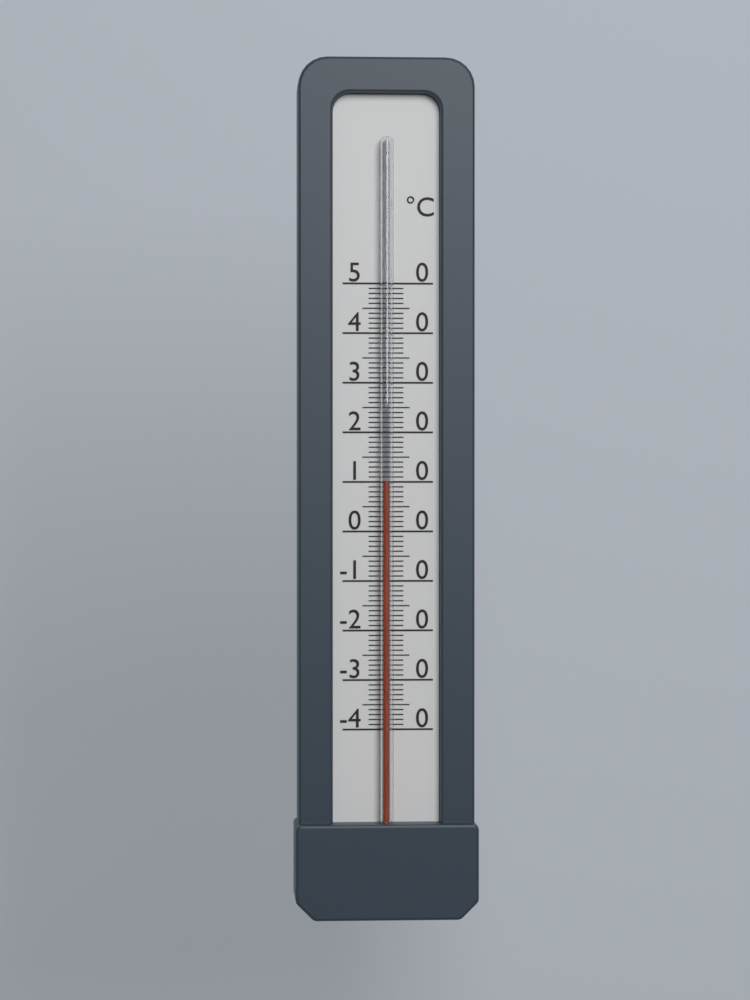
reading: 10 °C
